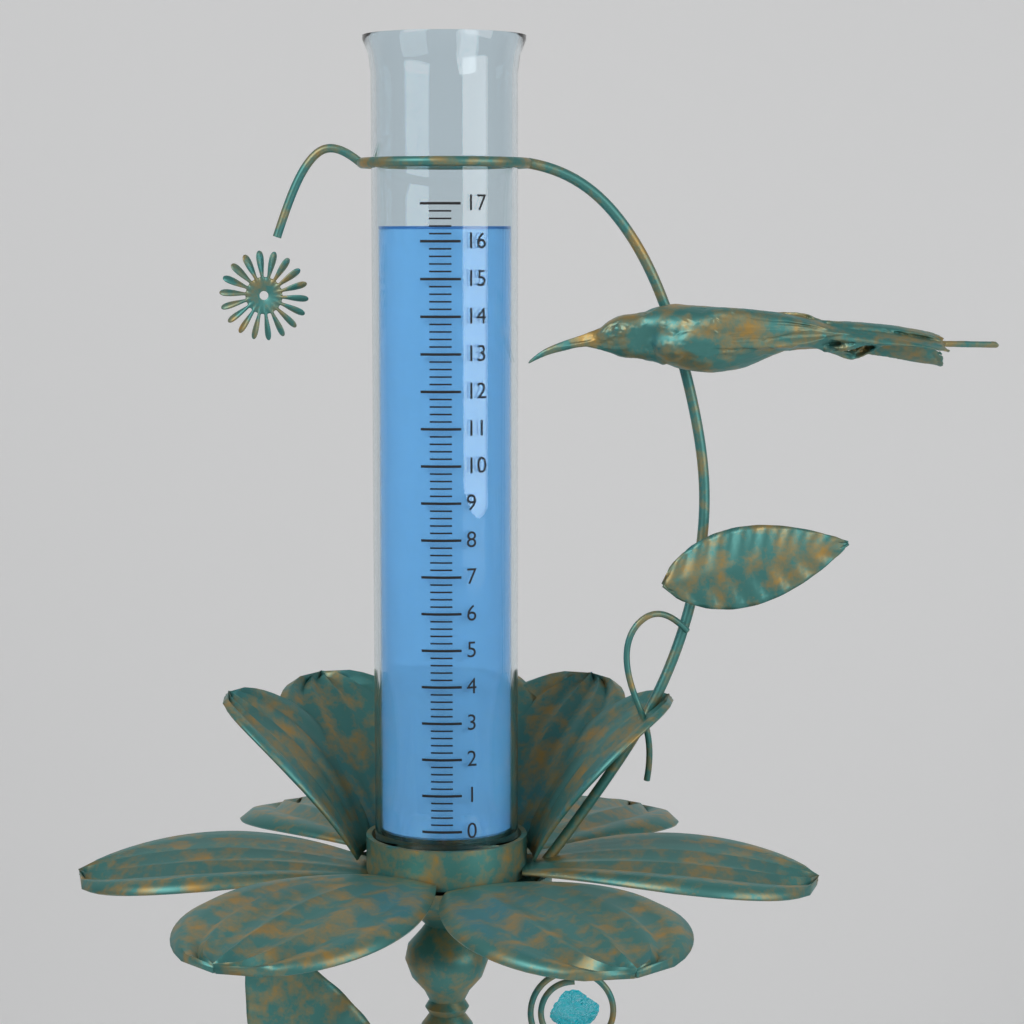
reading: 16.4 (no unit)
